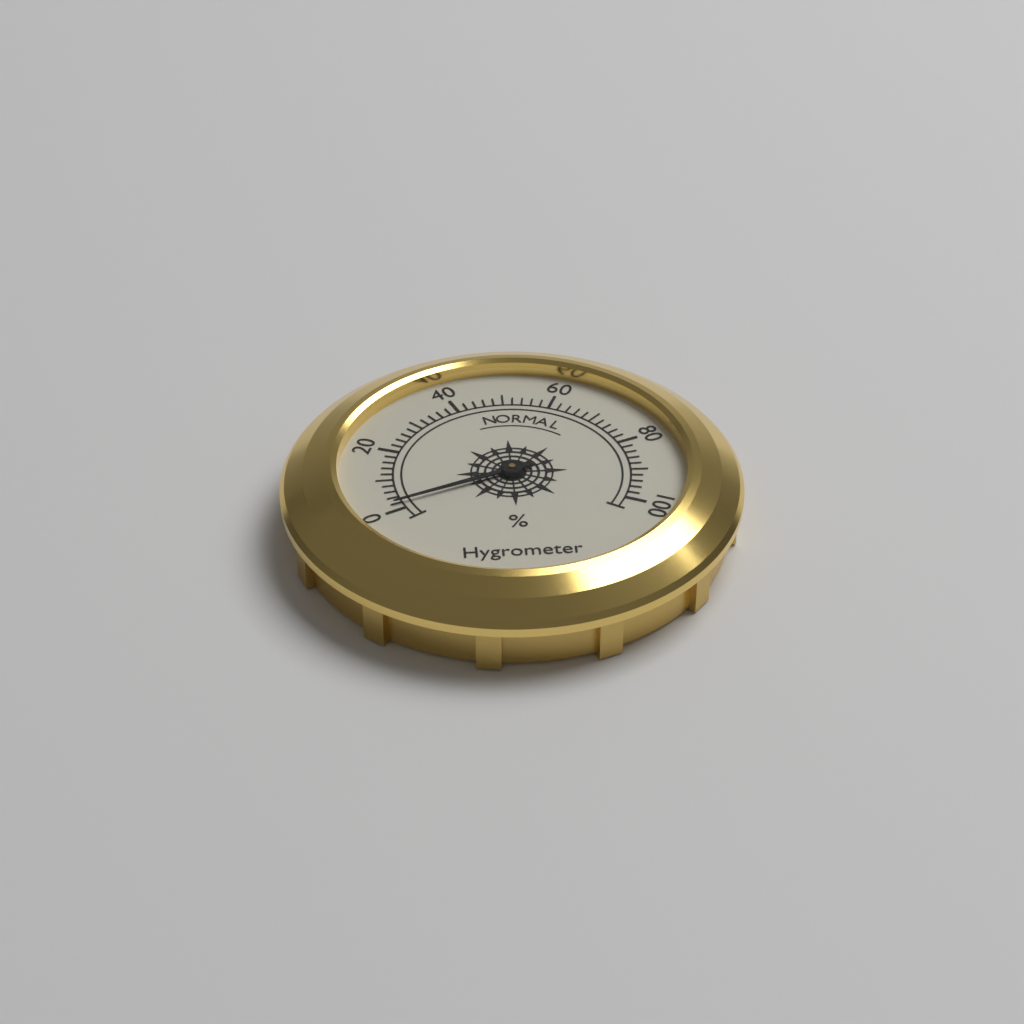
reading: 2 %
